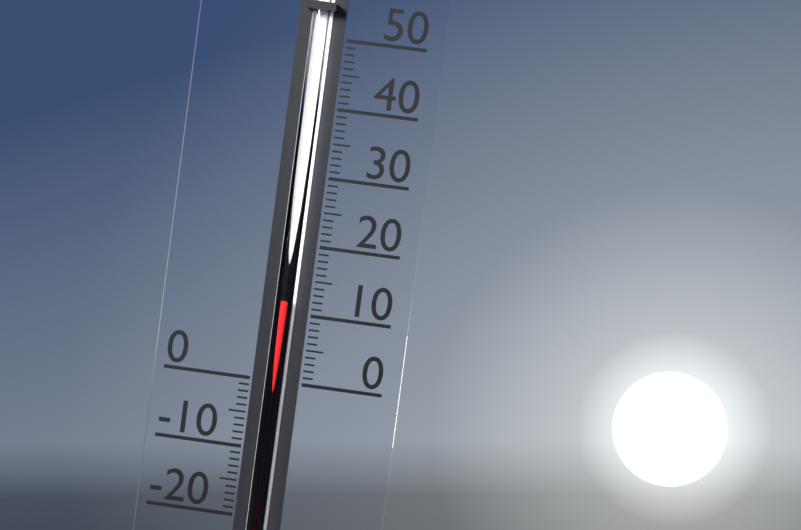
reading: 12 (no unit)
